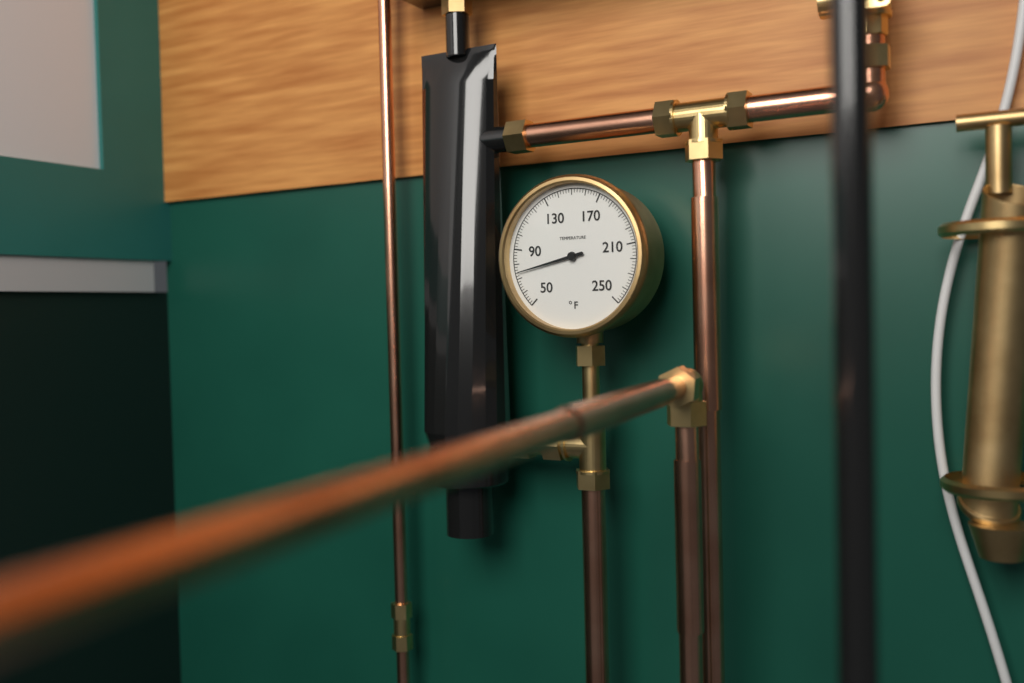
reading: 74 °F
